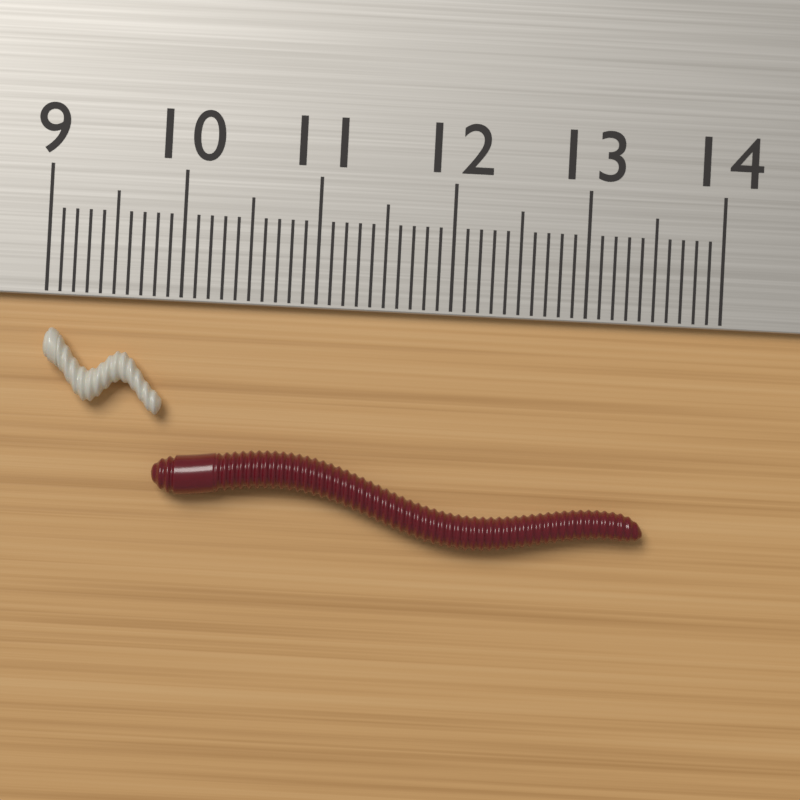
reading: 9.9 cm
